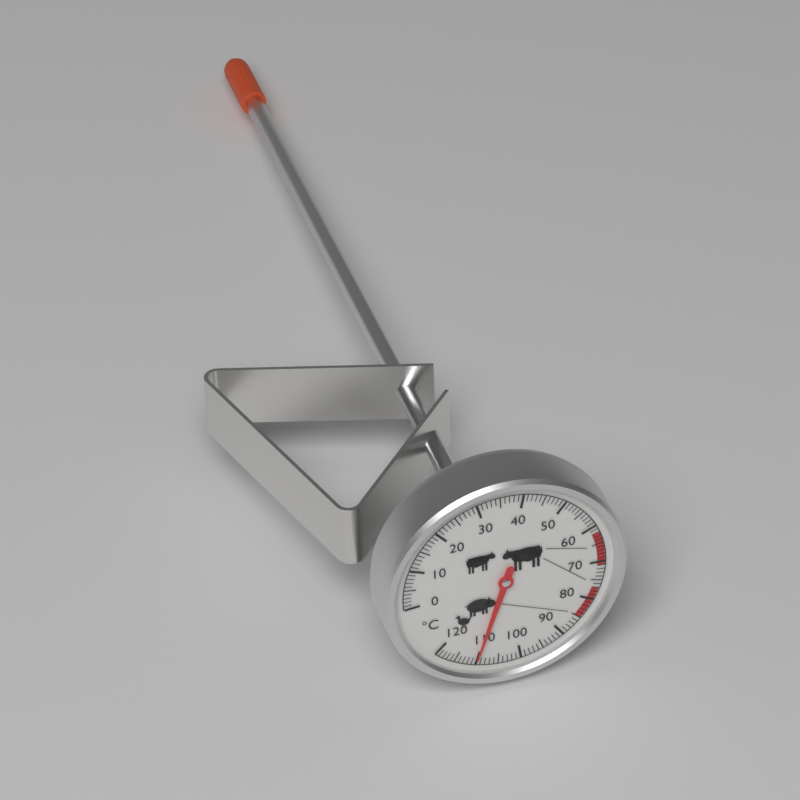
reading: 110 °C
